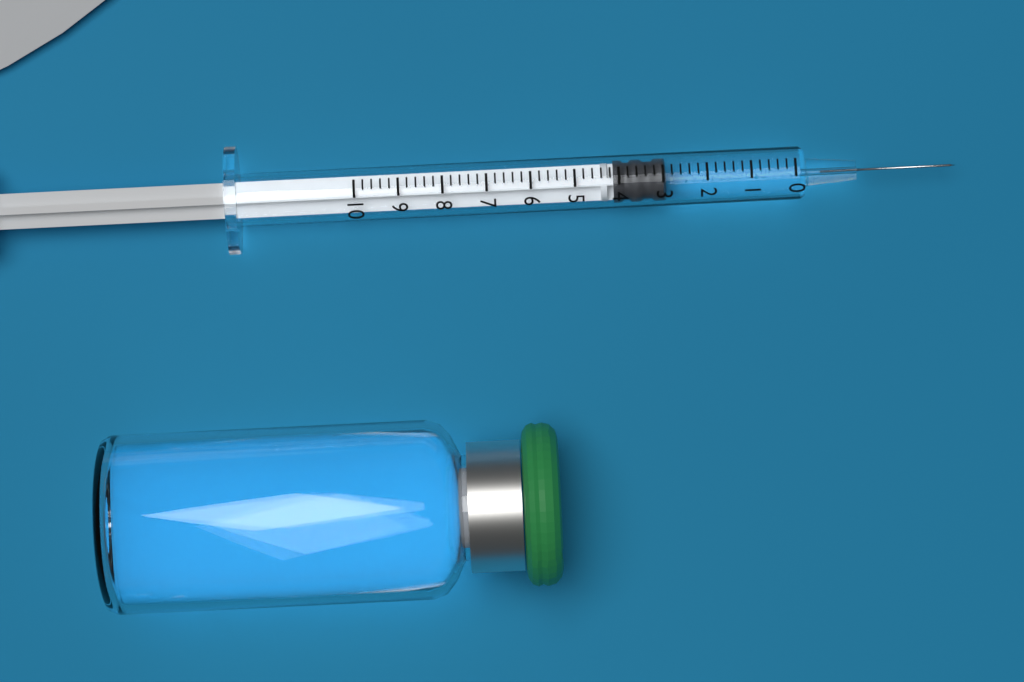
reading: 3.0 (no unit)
